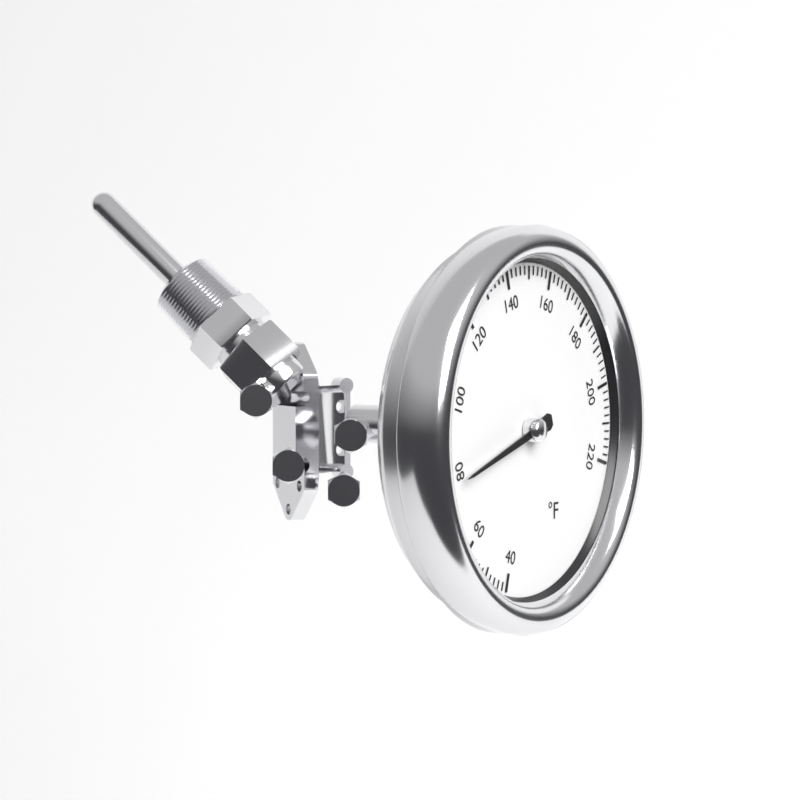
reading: 78 °F
